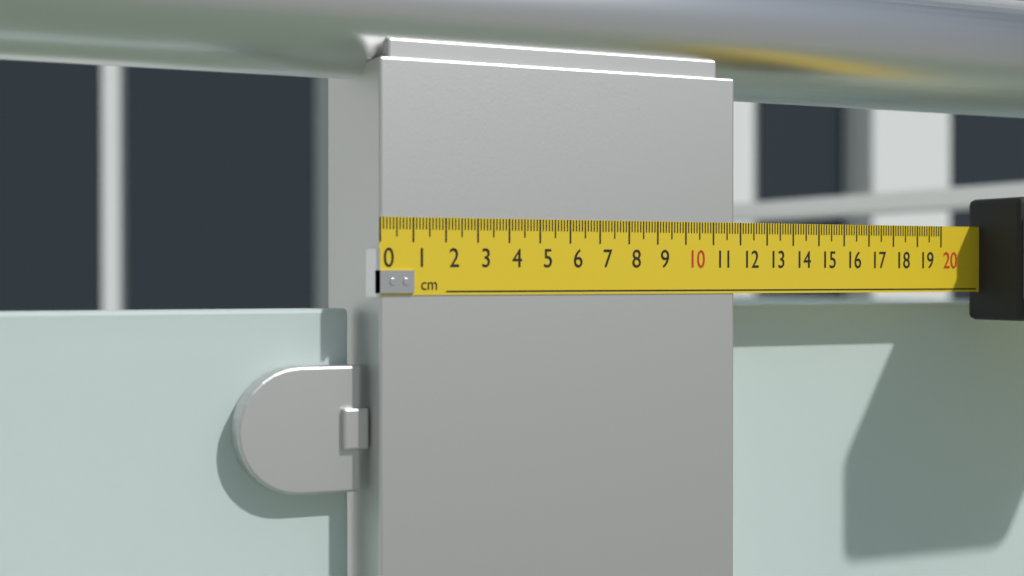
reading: 11.8 cm
